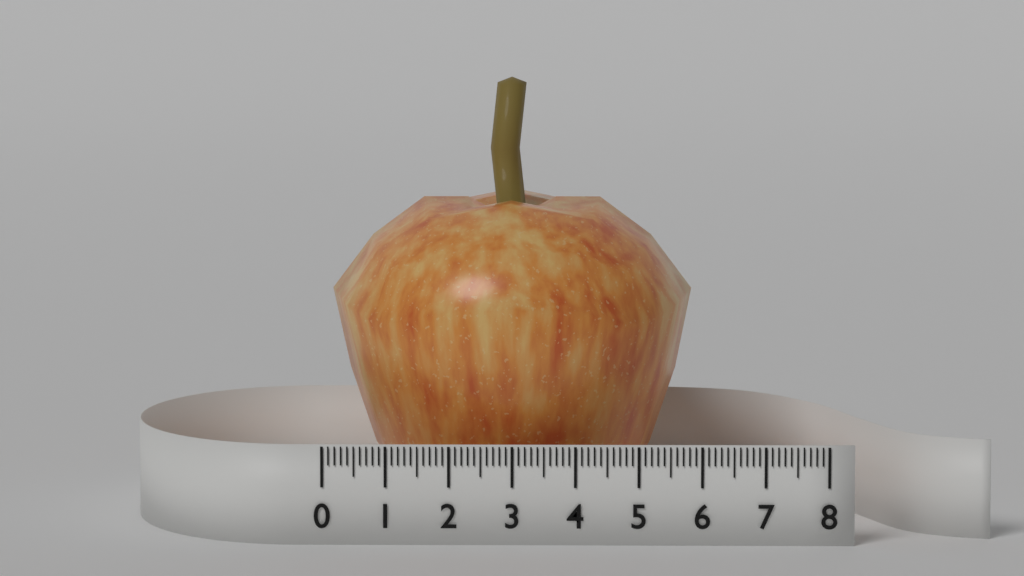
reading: 5.9 (no unit)
